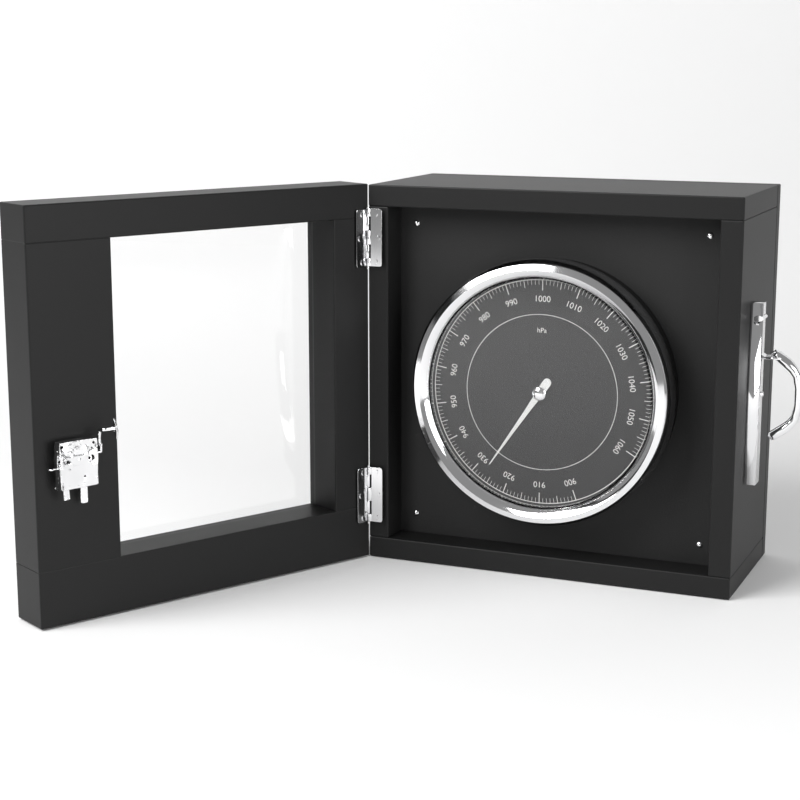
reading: 927 hPa
